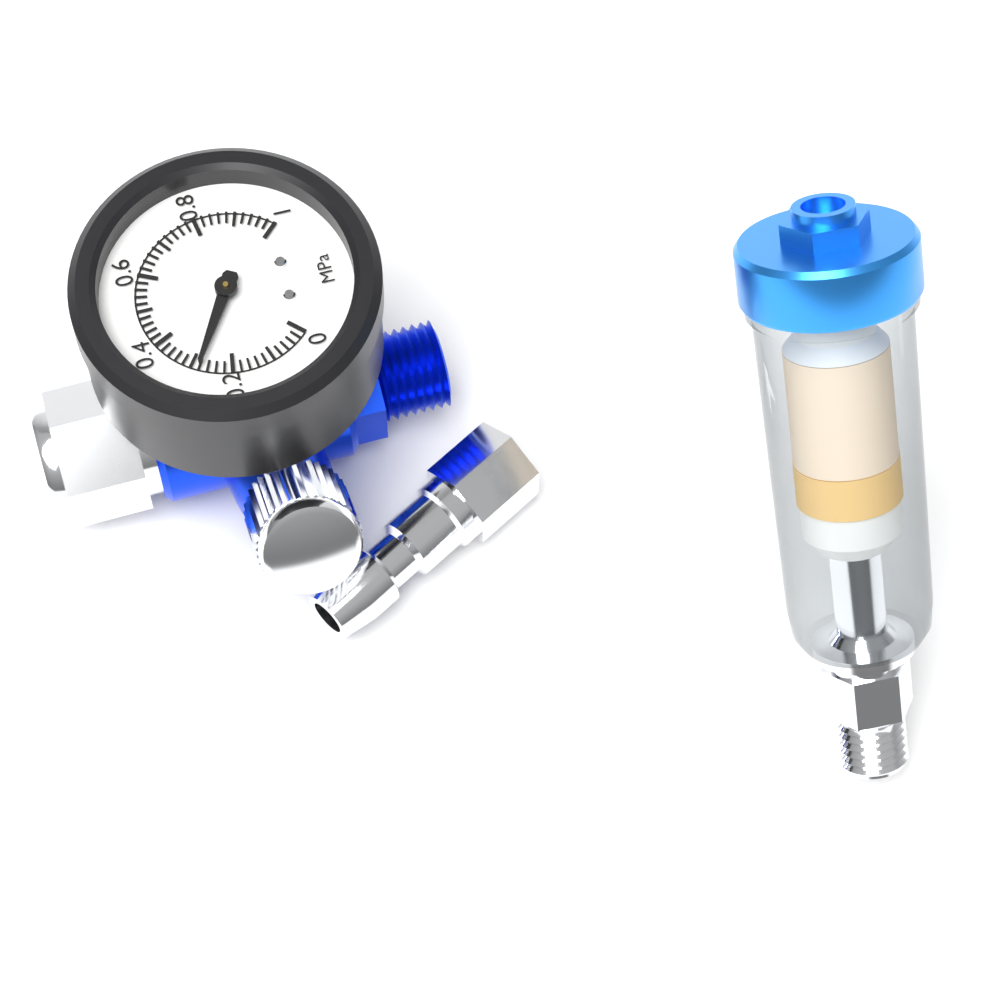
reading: 0.28 MPa
